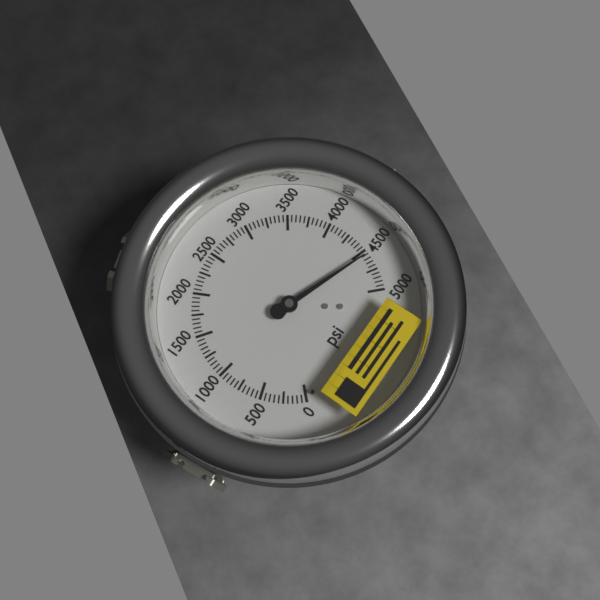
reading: 4550 psi
